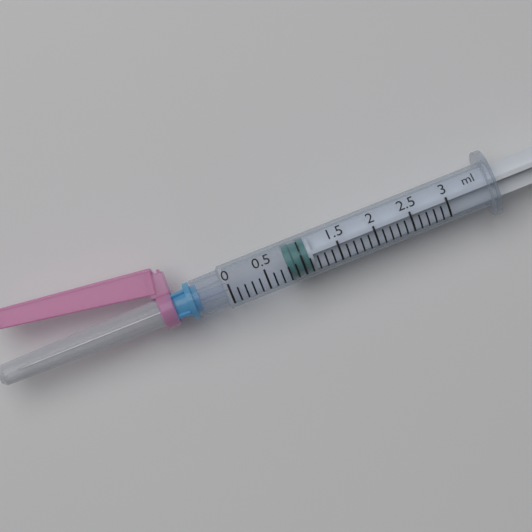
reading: 0.8 ml
